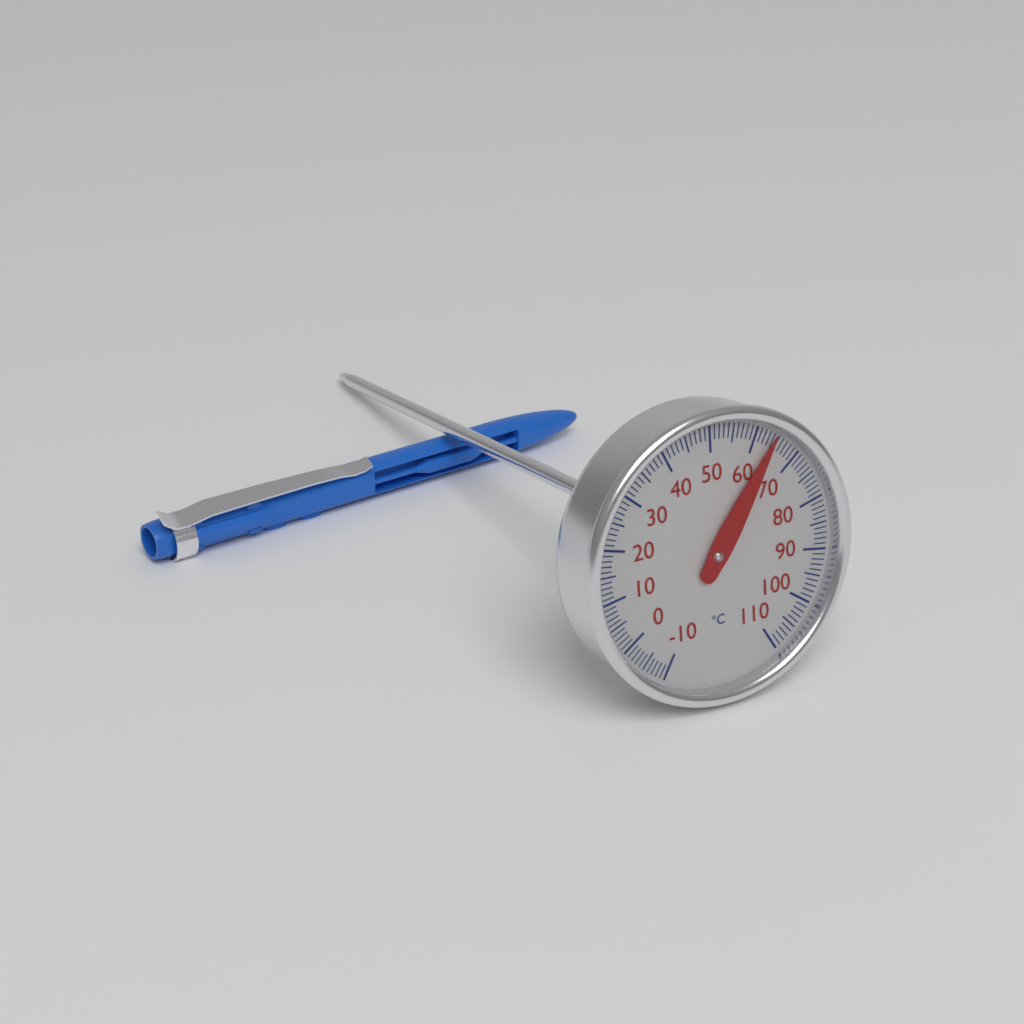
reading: 64 °C
